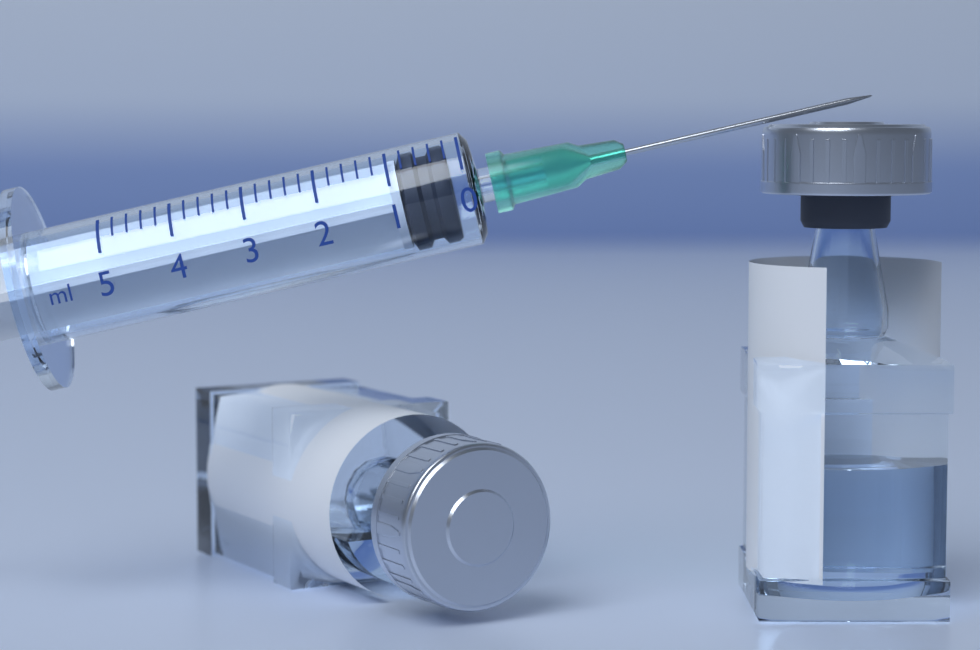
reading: 0.2 ml
